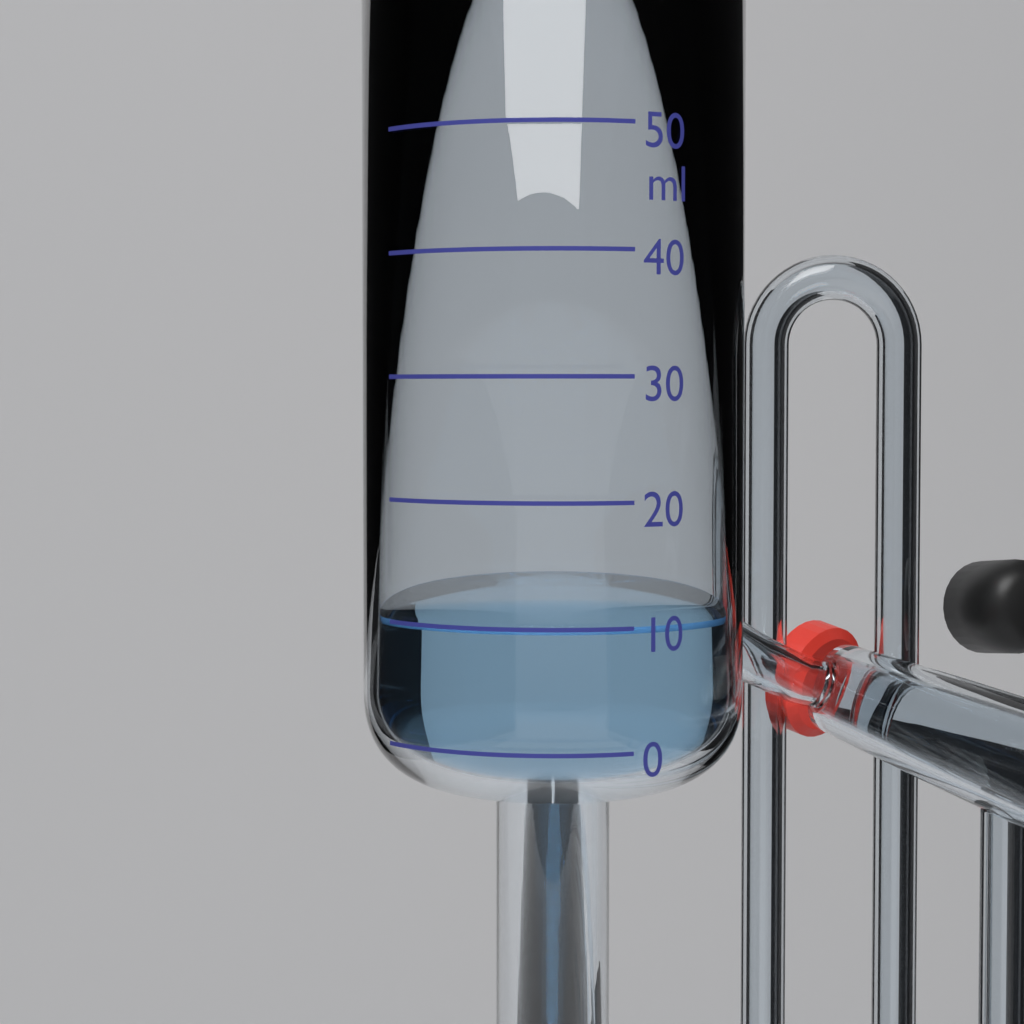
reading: 10 ml
